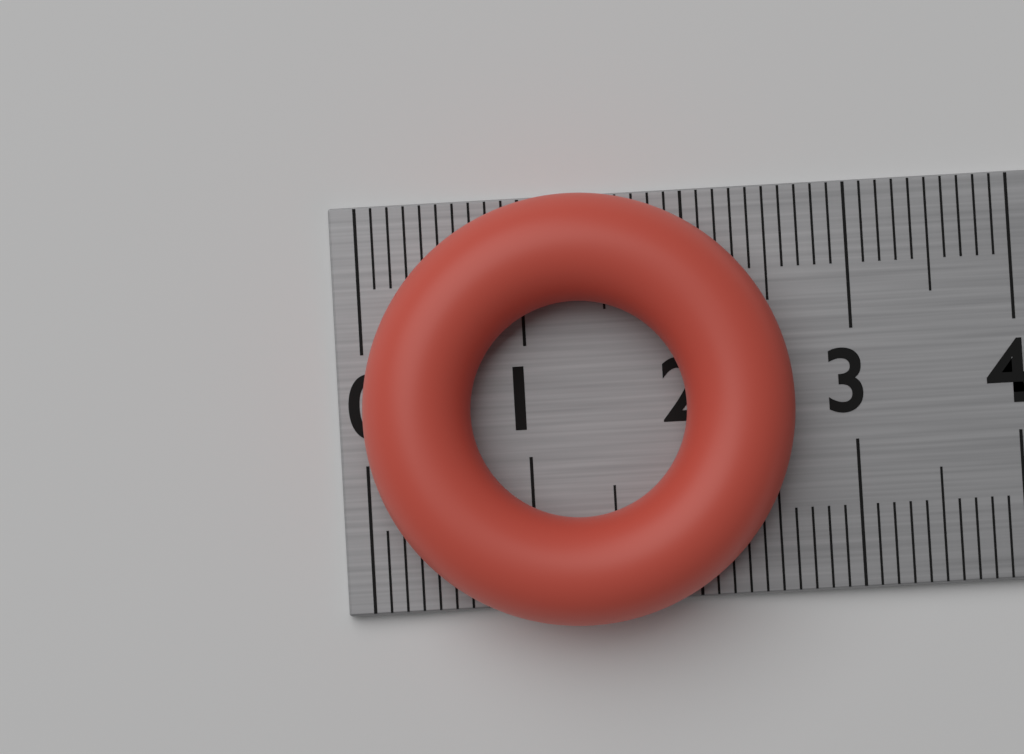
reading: 2.6 cm
